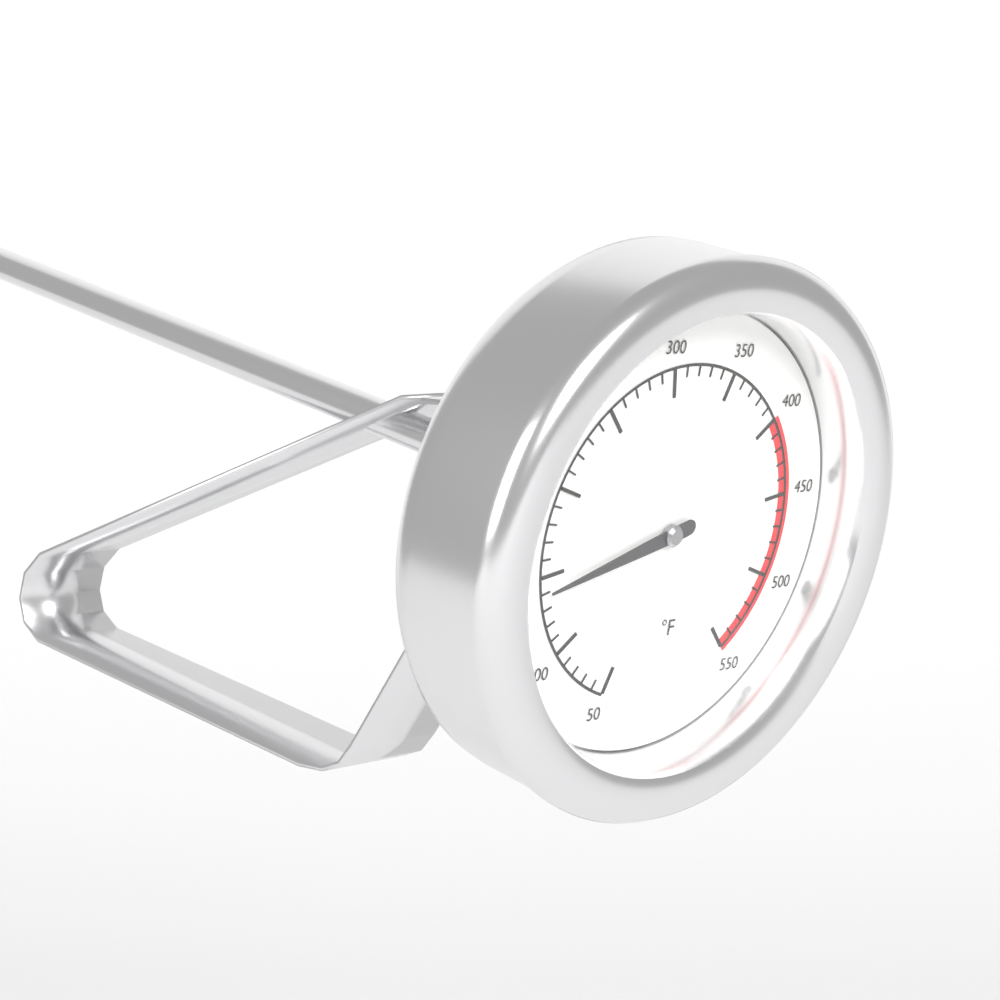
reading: 140 °F
